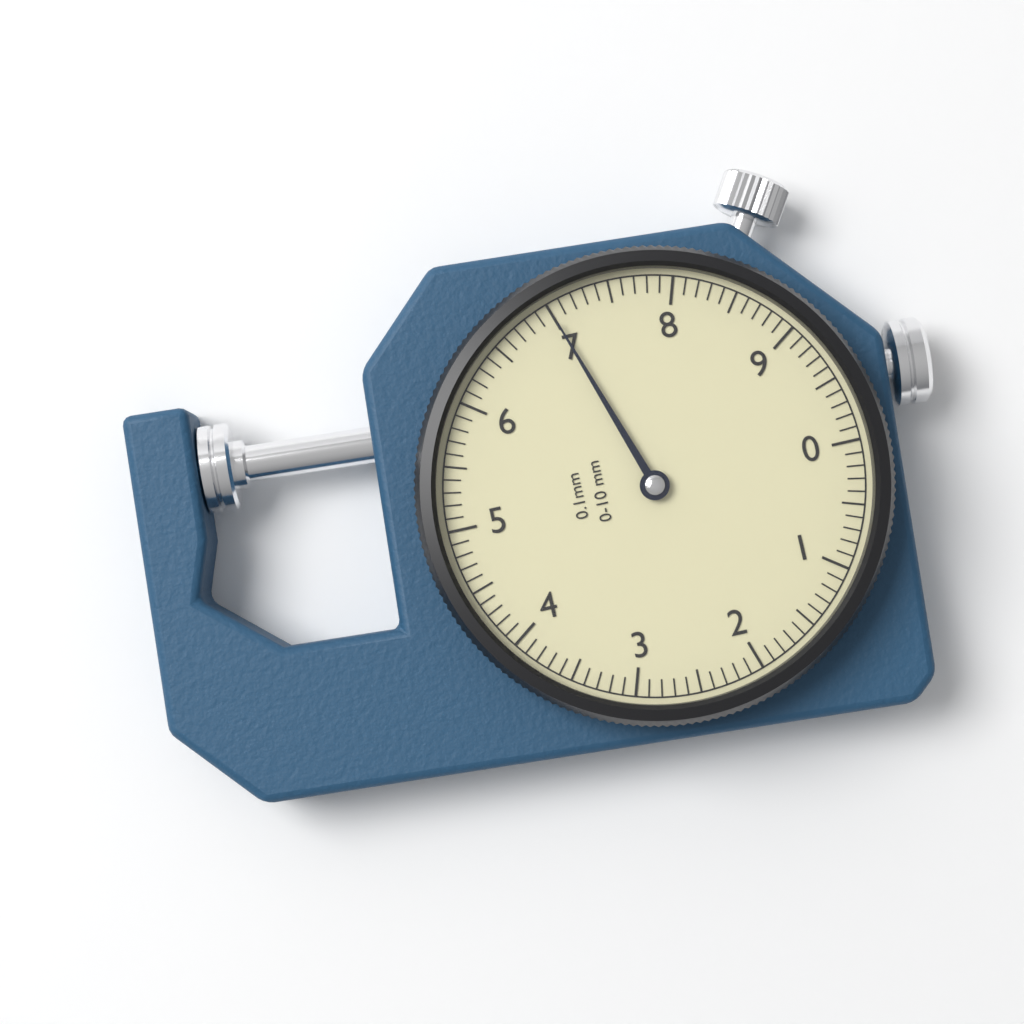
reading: 7.0 mm
